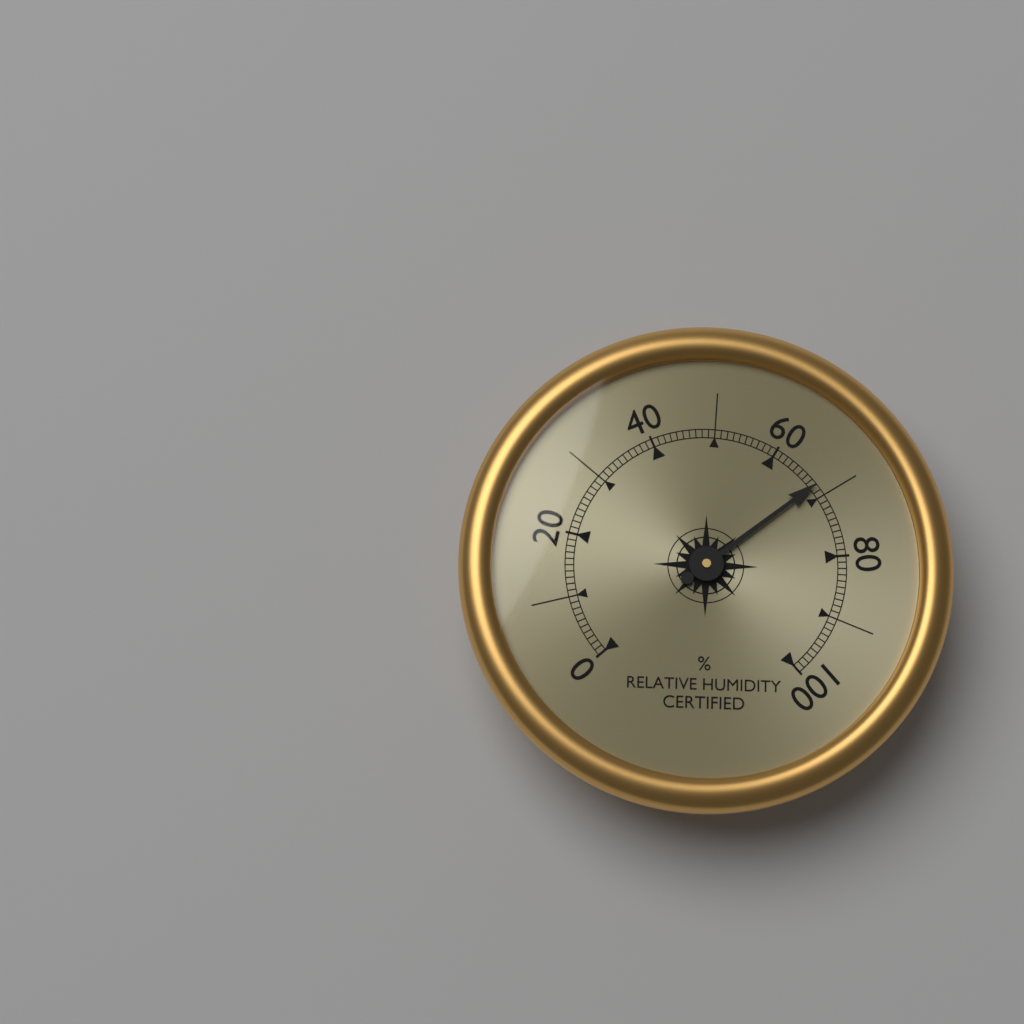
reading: 68 %
